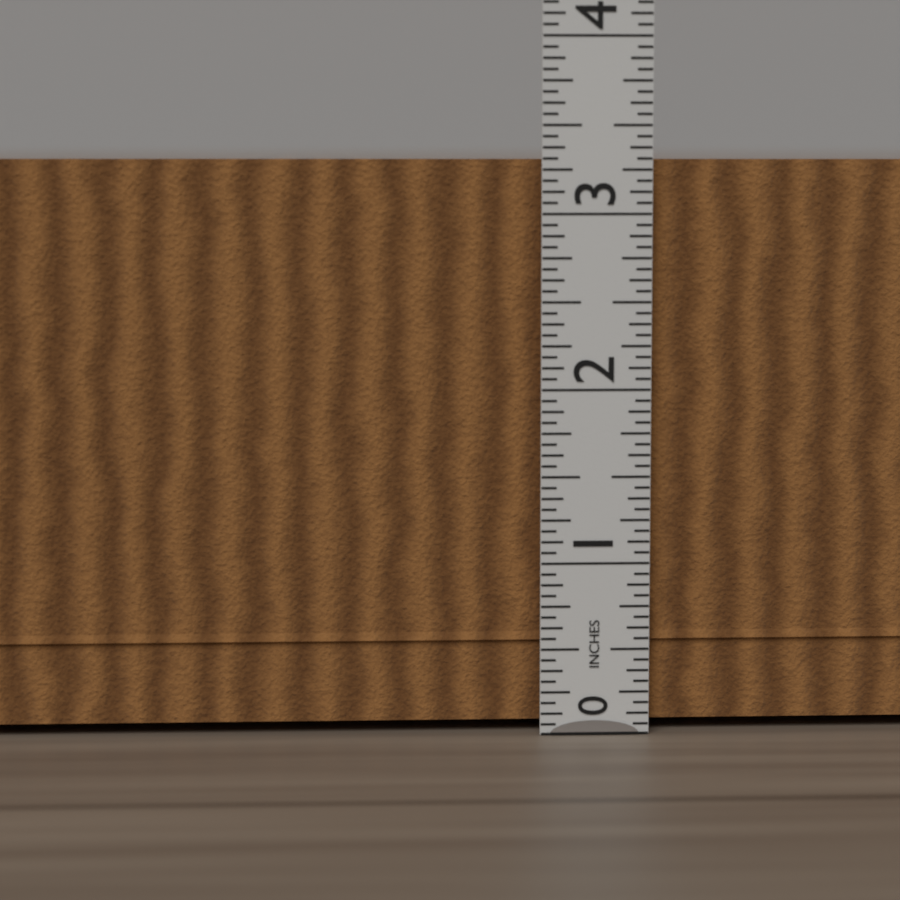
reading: 3.3750 in
